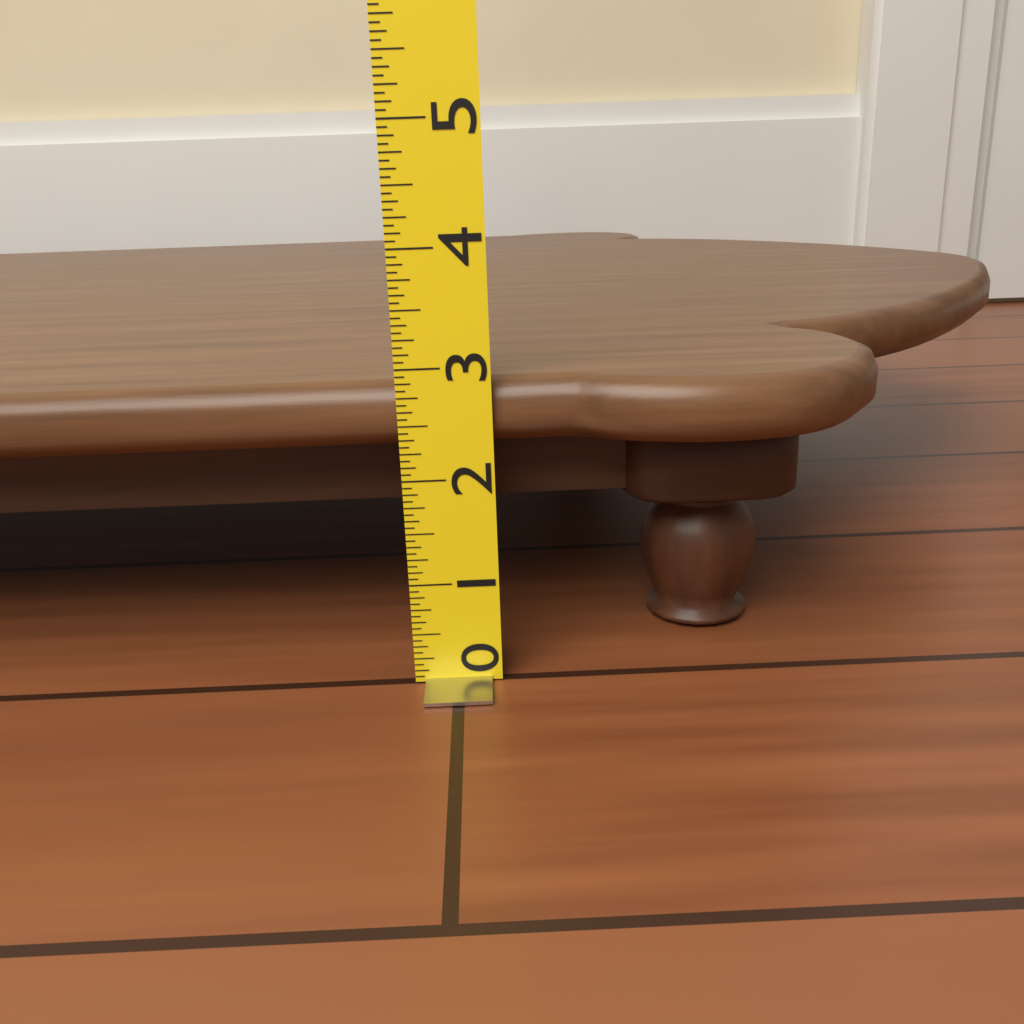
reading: 2.8750 (no unit)
